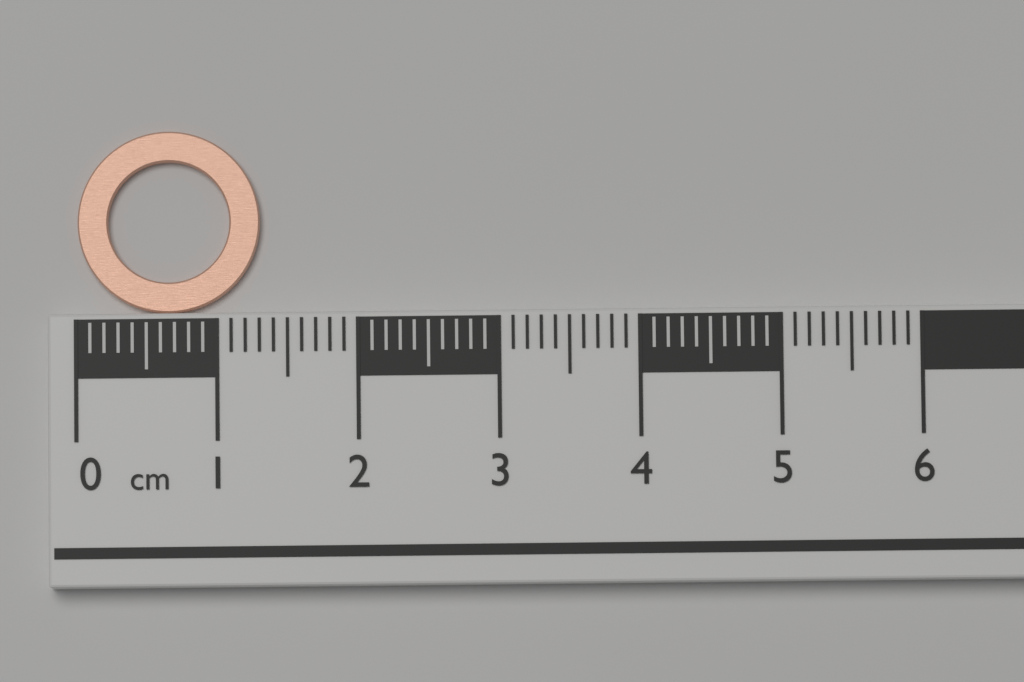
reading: 1.3 cm
